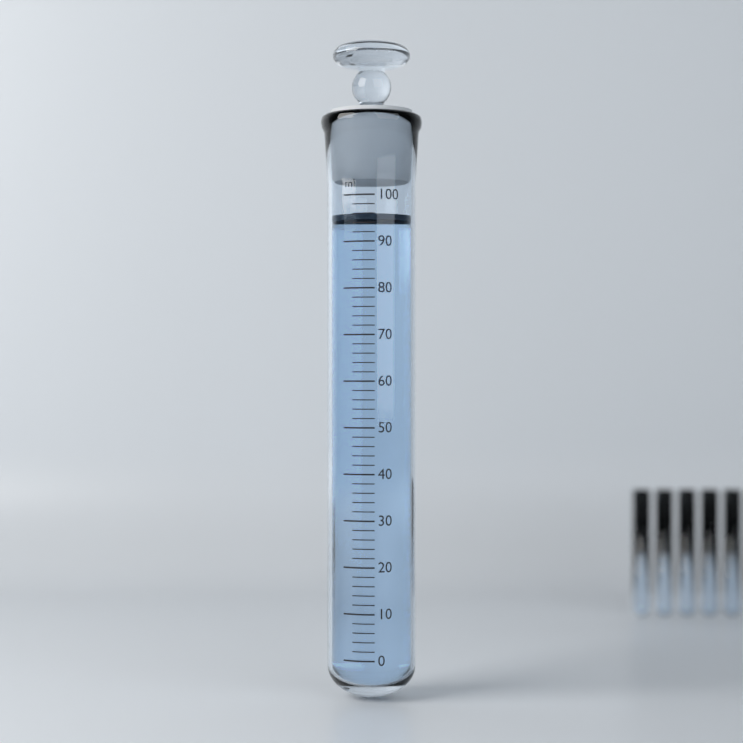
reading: 96 ml
